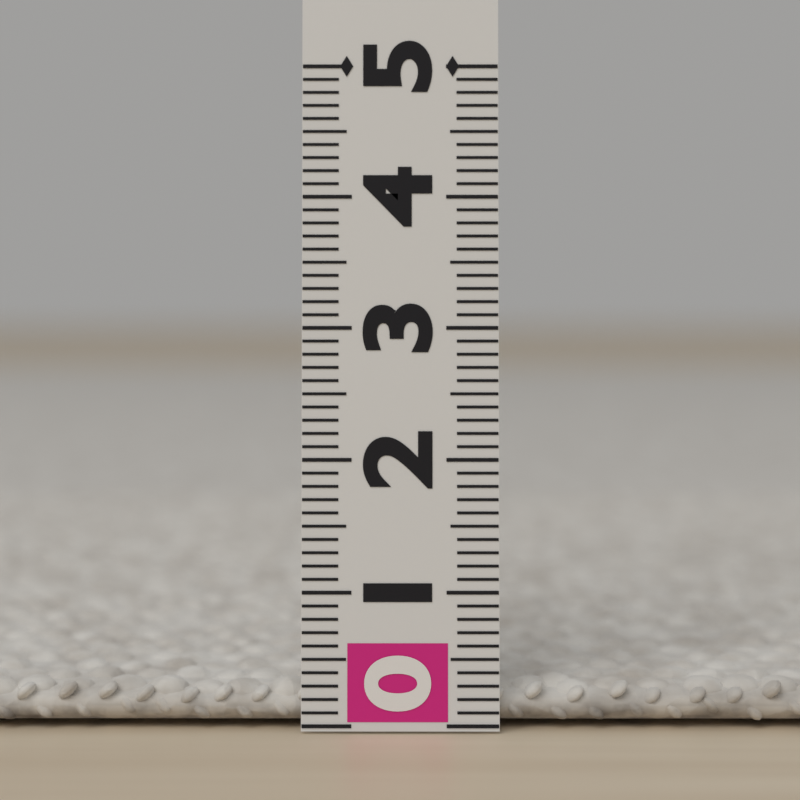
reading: 0.3 (no unit)
